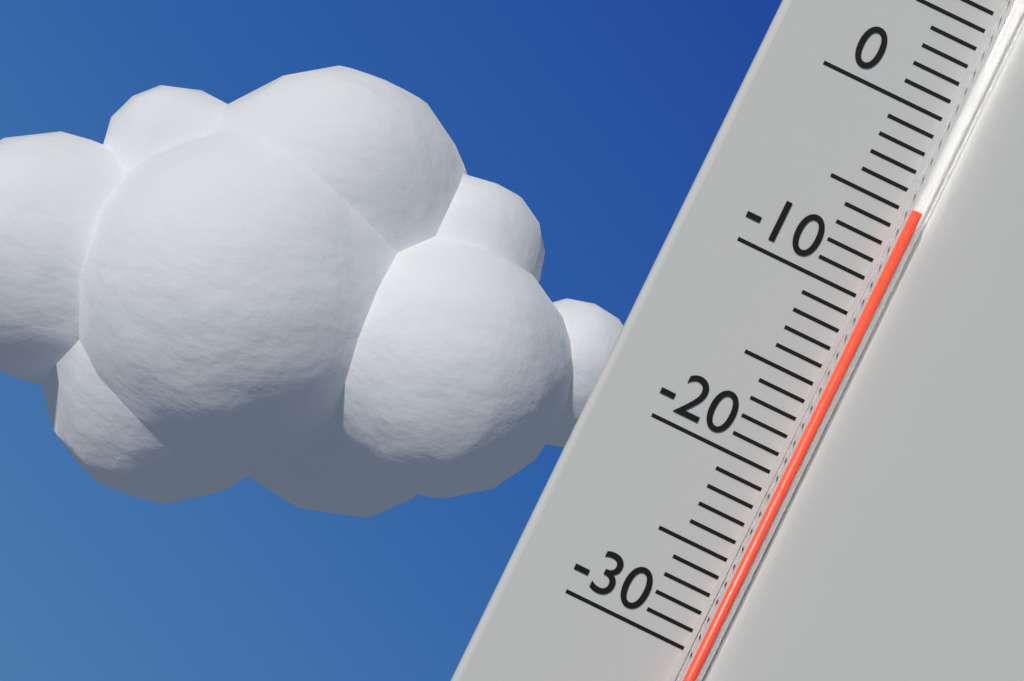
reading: -5 °C
